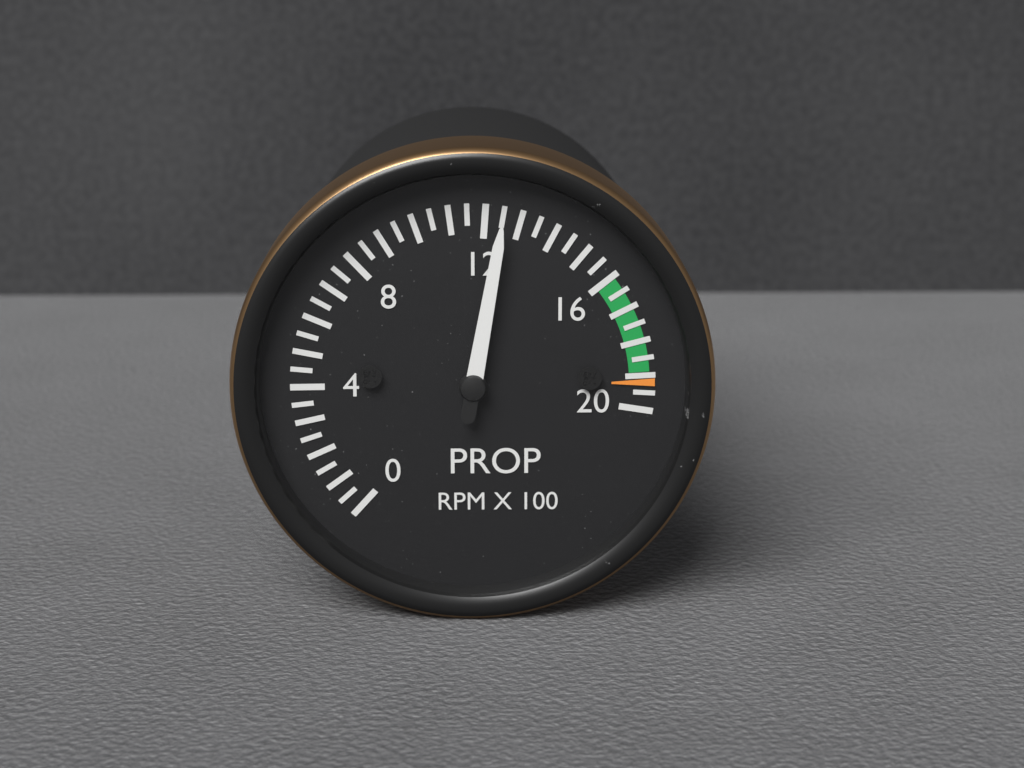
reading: 12.5 RPM X 100
